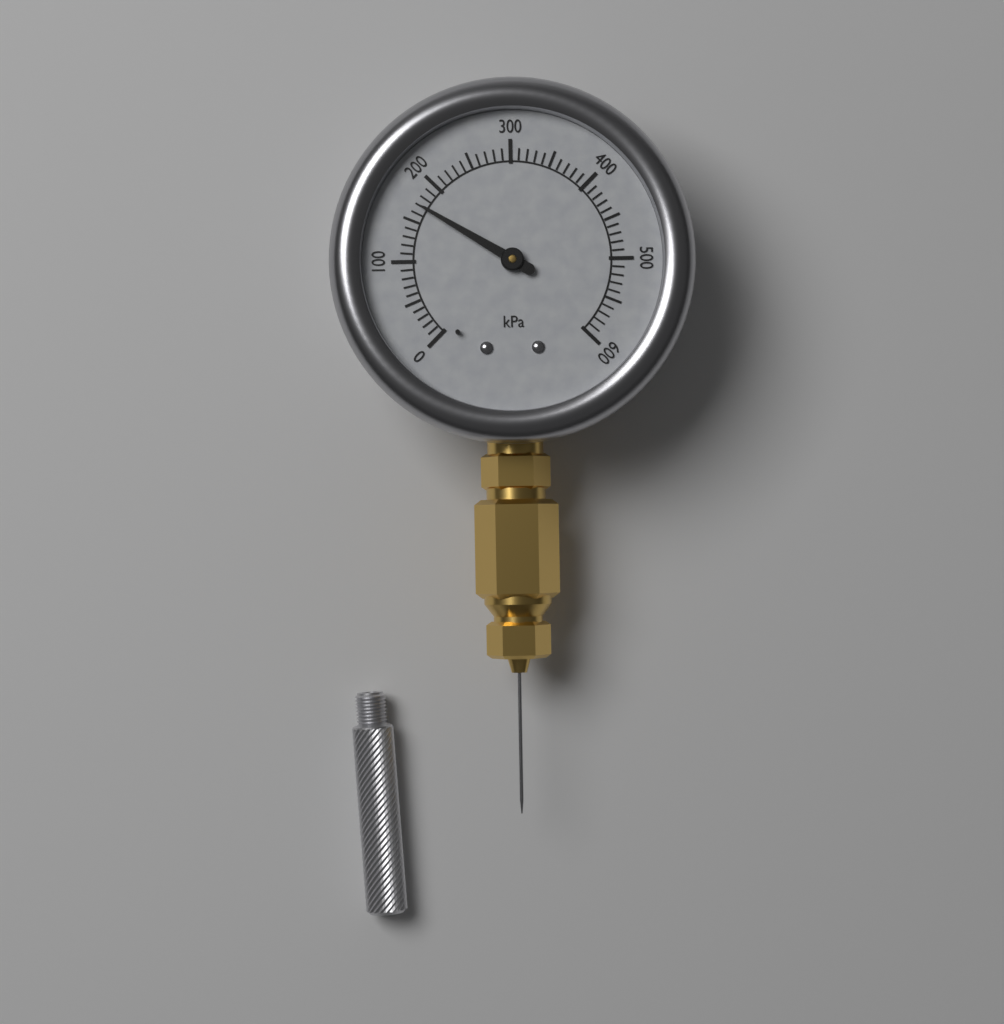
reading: 170 kPa
